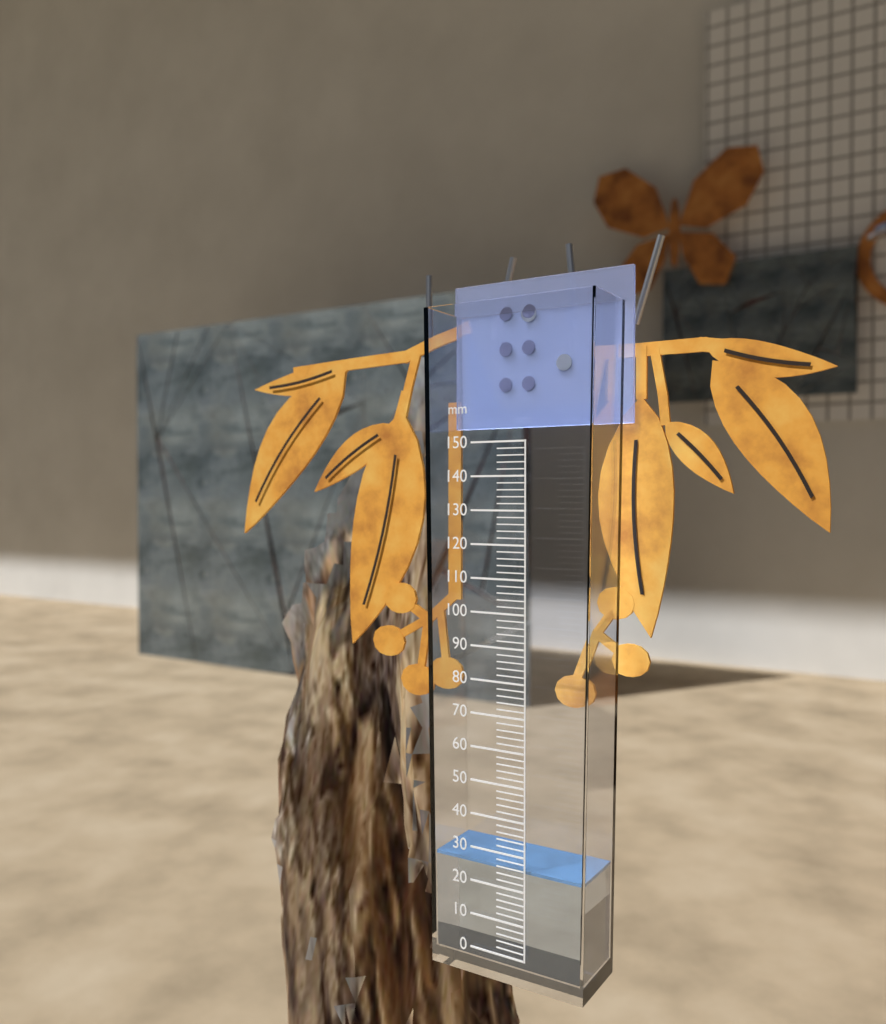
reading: 26 mm
